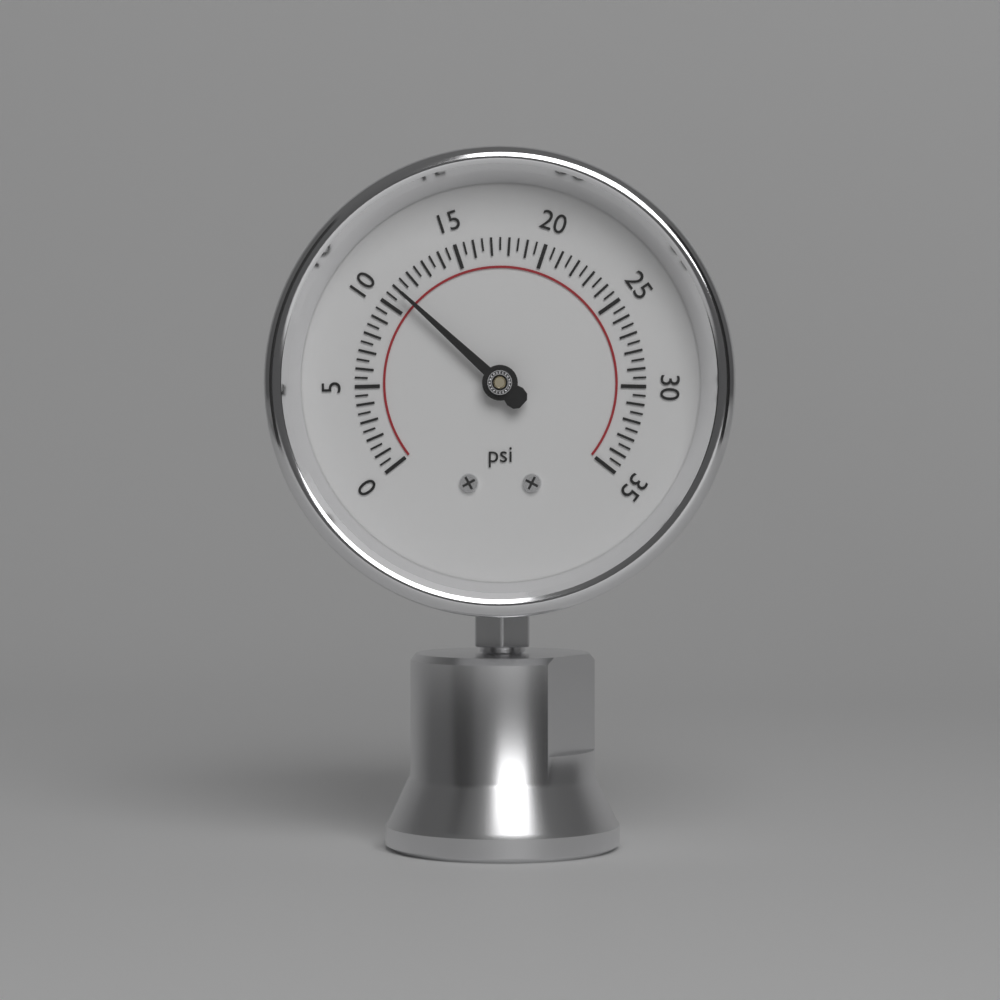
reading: 11.0 psi
